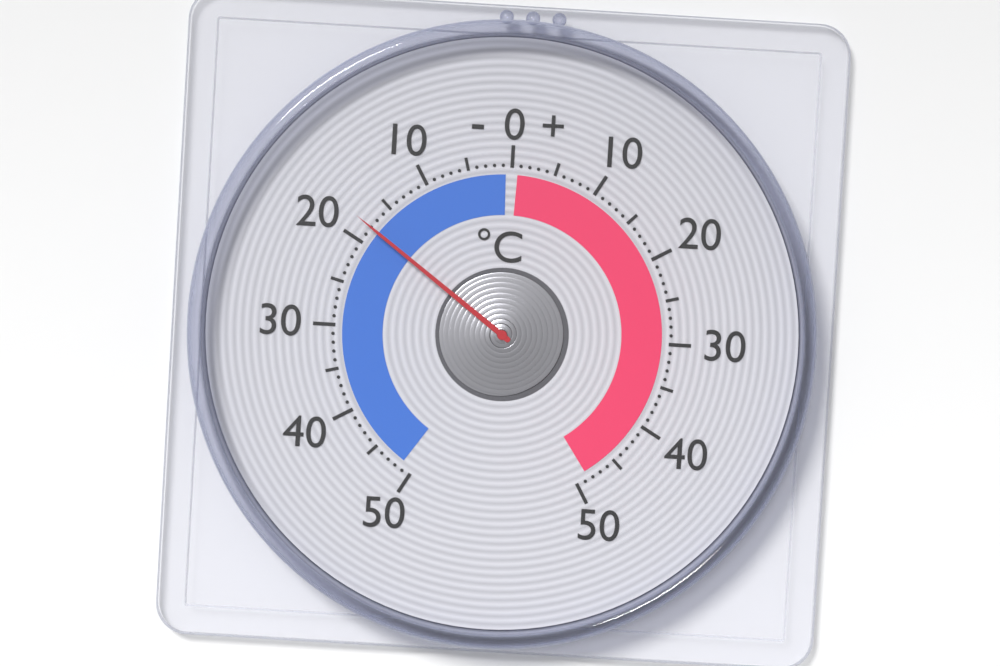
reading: -18 °C
